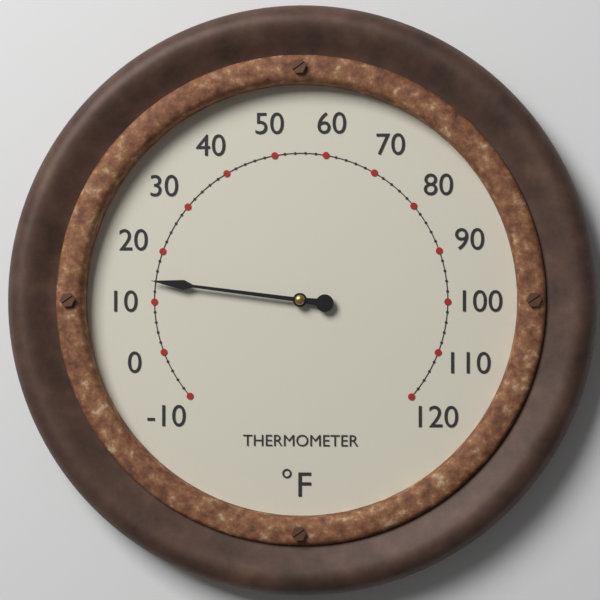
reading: 14 °F
